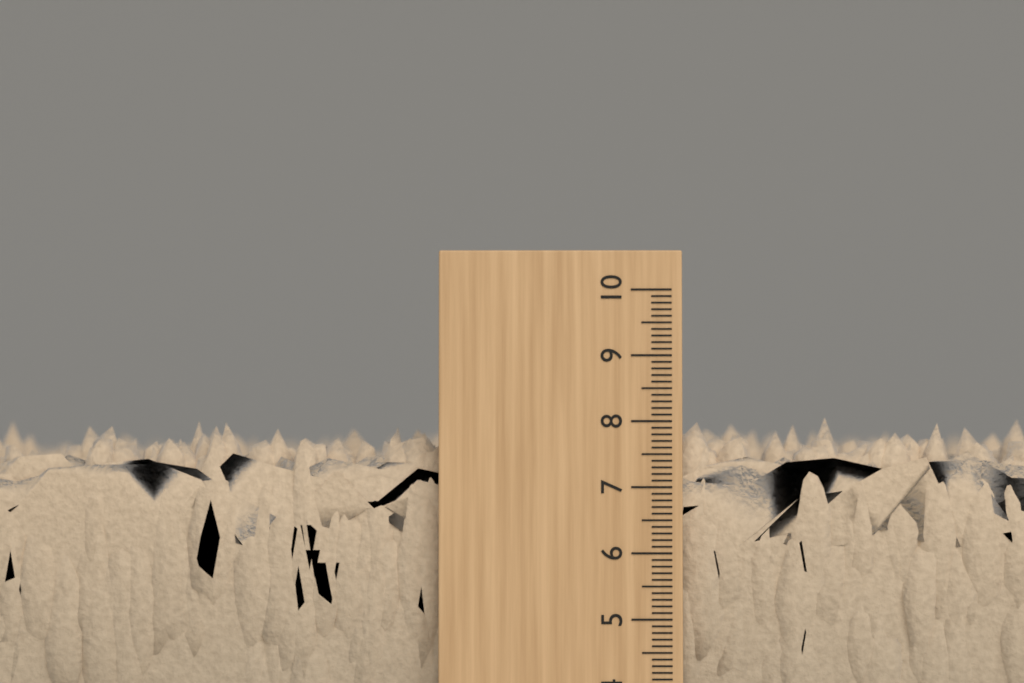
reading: 8.1 (no unit)
